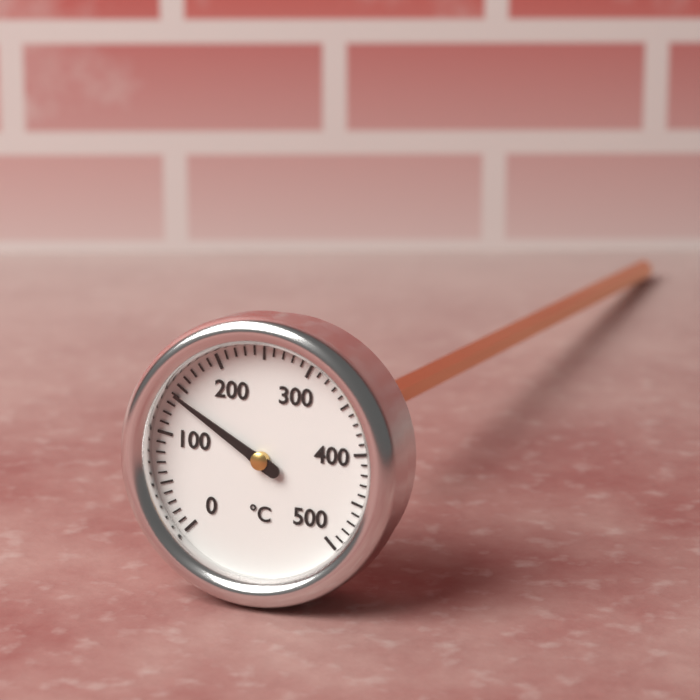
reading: 140 °C
